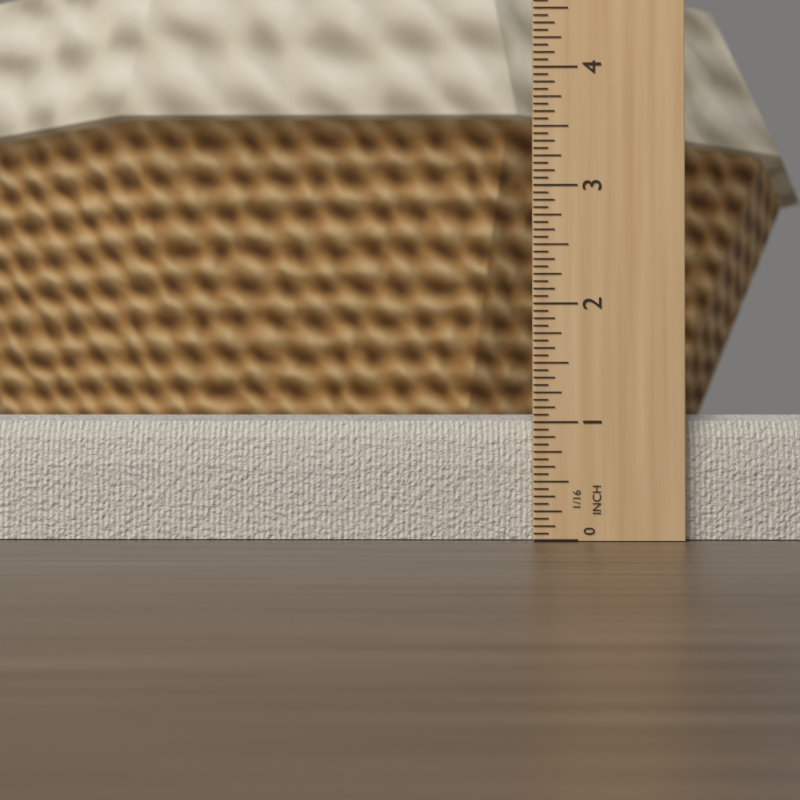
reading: 1.0625 in
